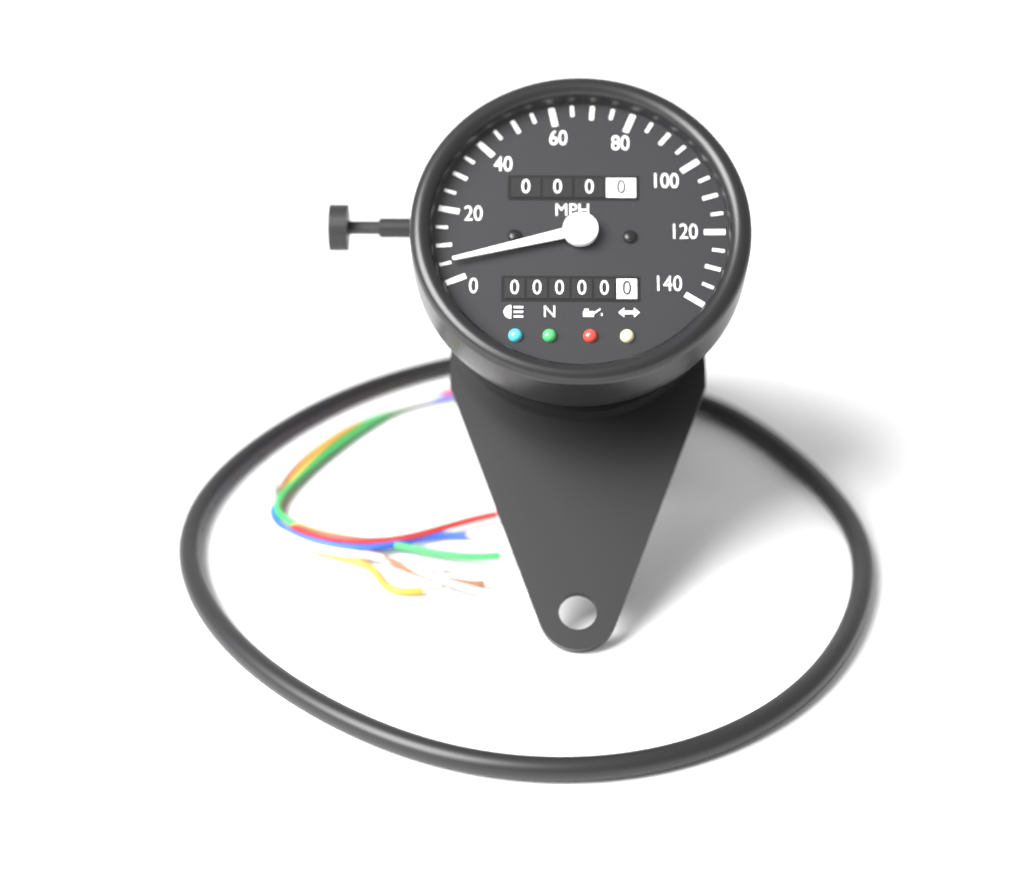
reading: 5 mph
